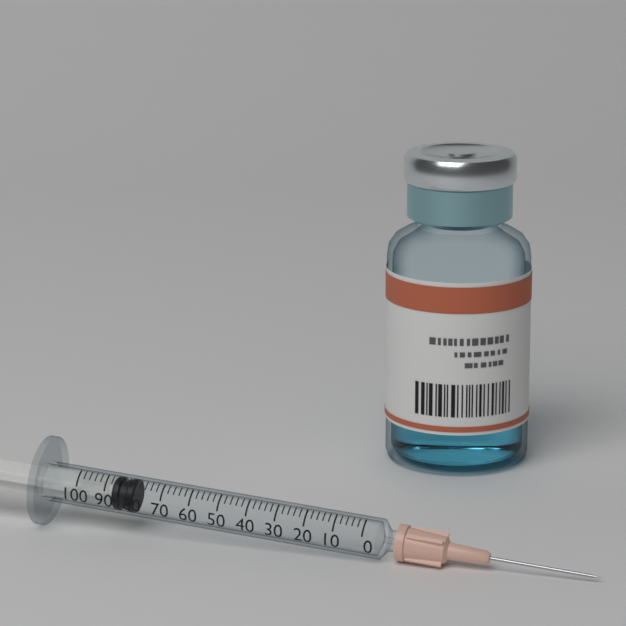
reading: 80 (no unit)
